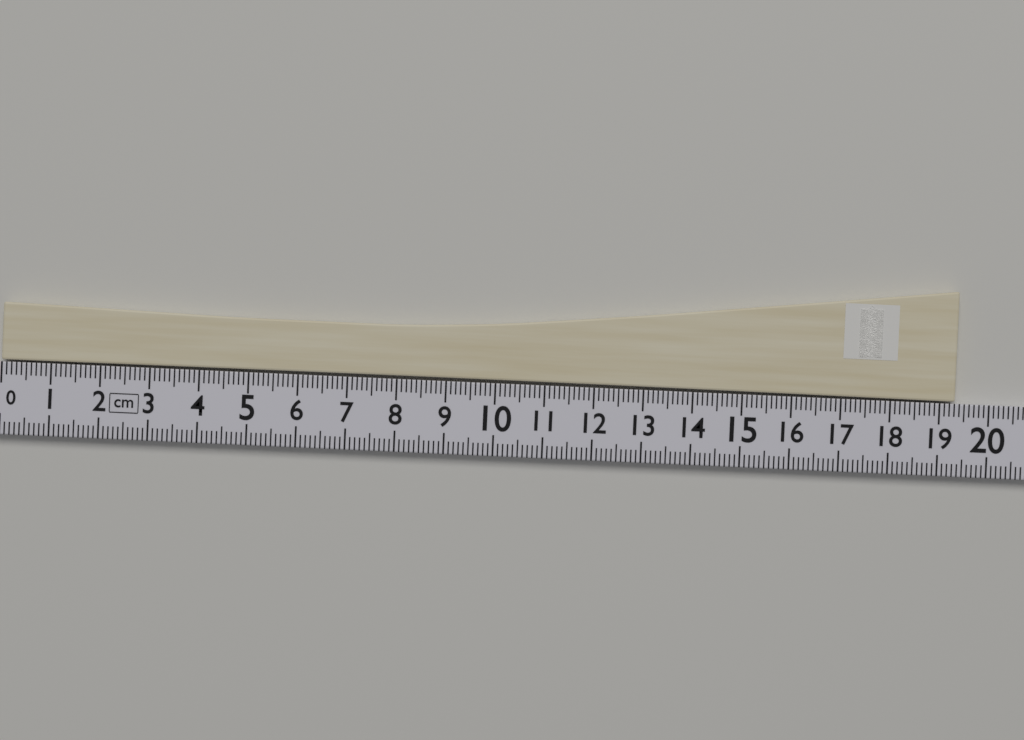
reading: 19.3 cm
